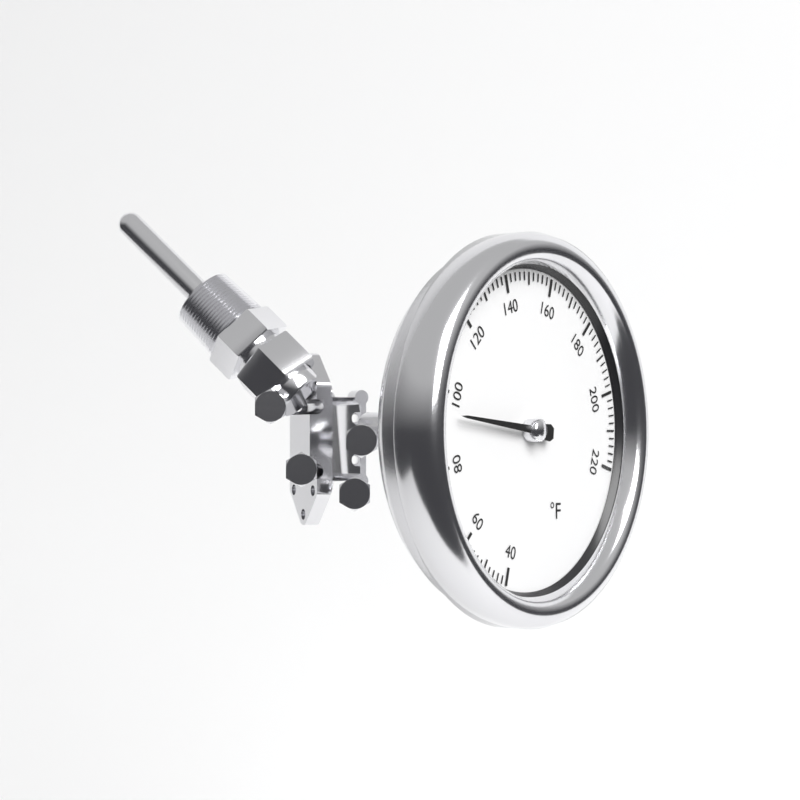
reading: 94 °F
